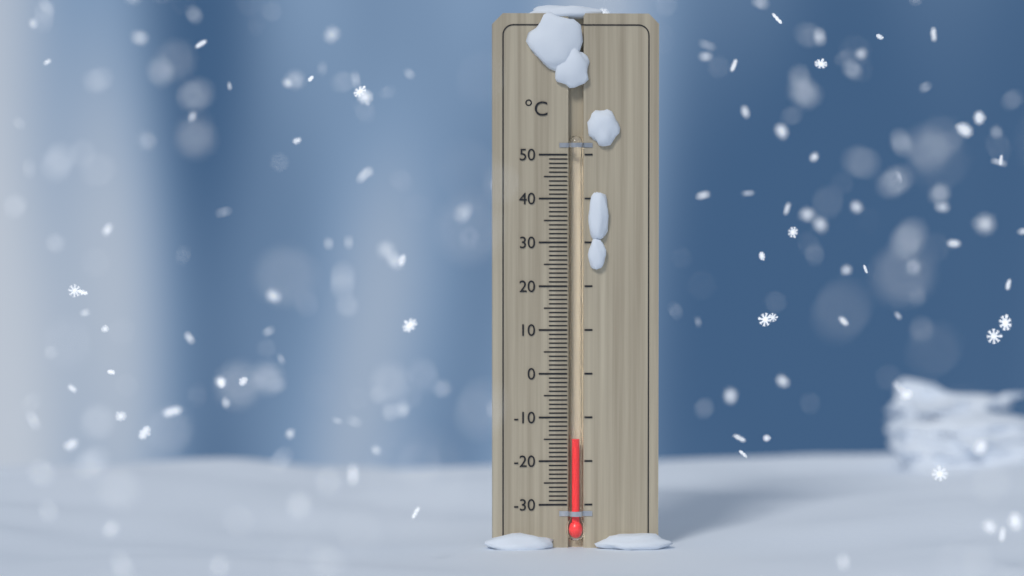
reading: -15 °C
